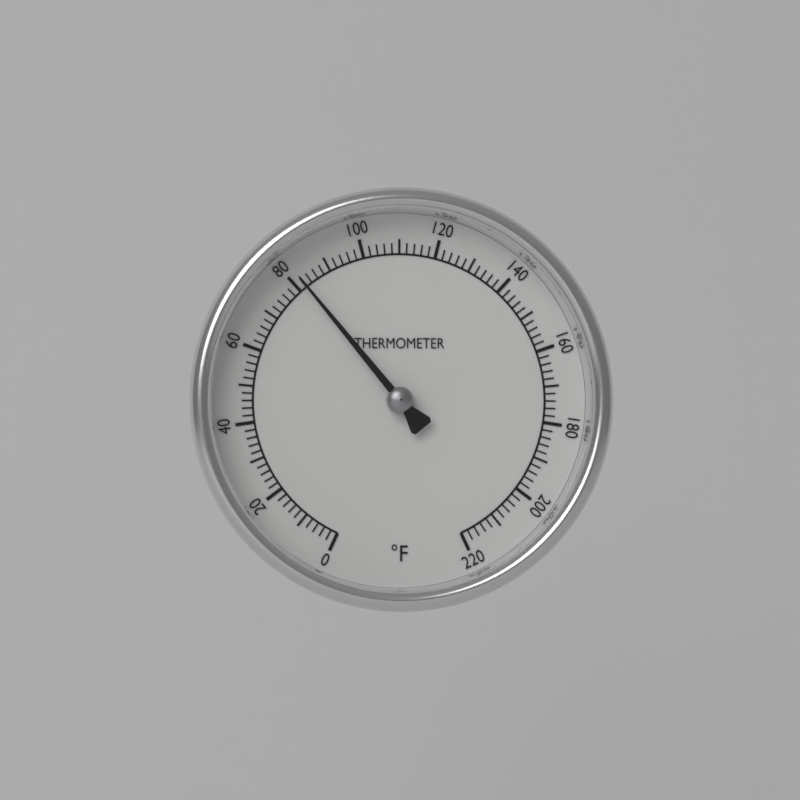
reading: 82 °F
